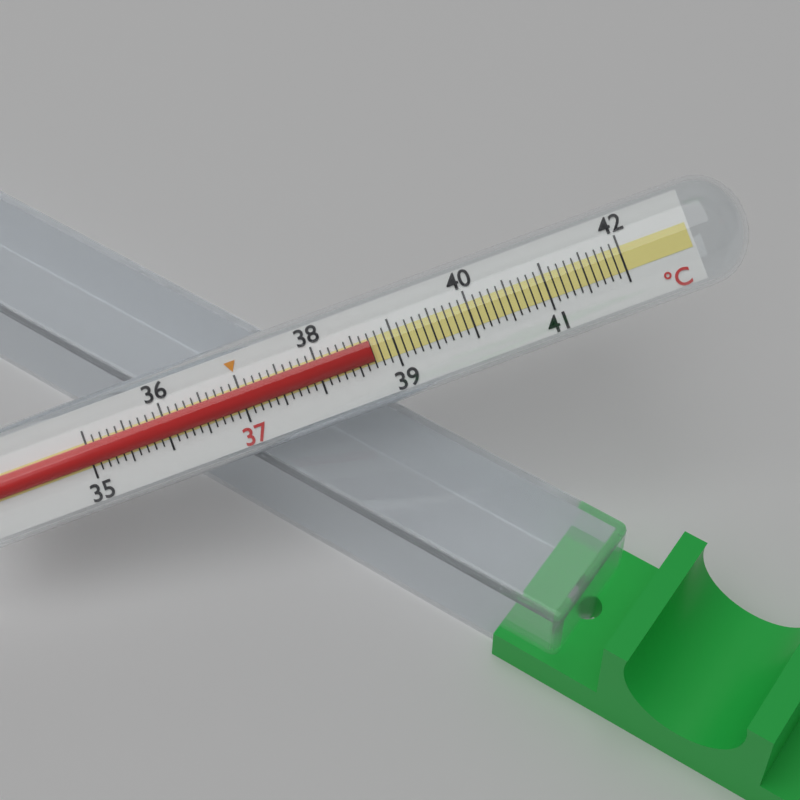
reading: 38.7 °C
